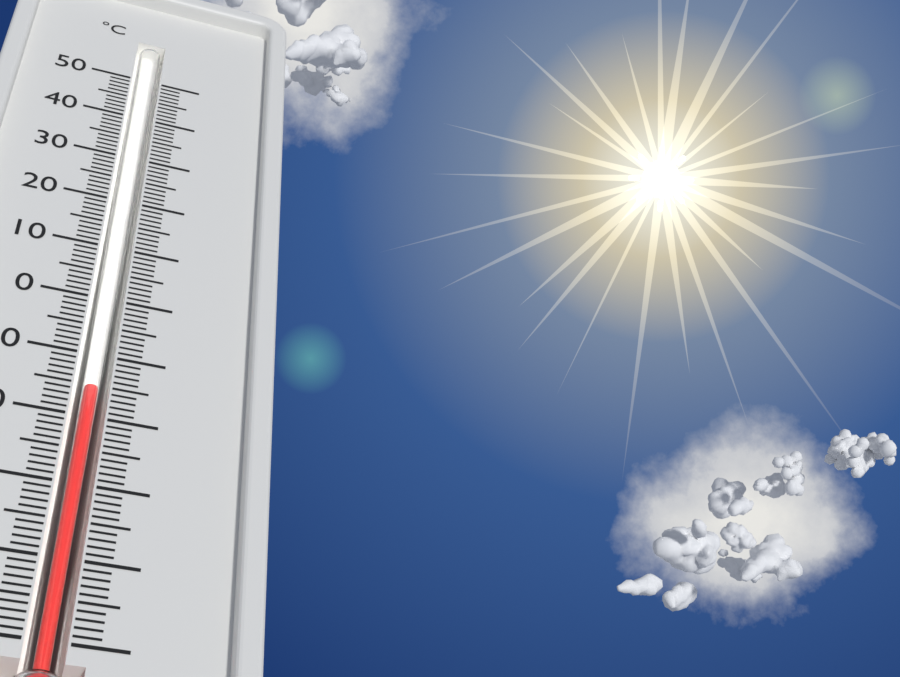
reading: -15 °C
